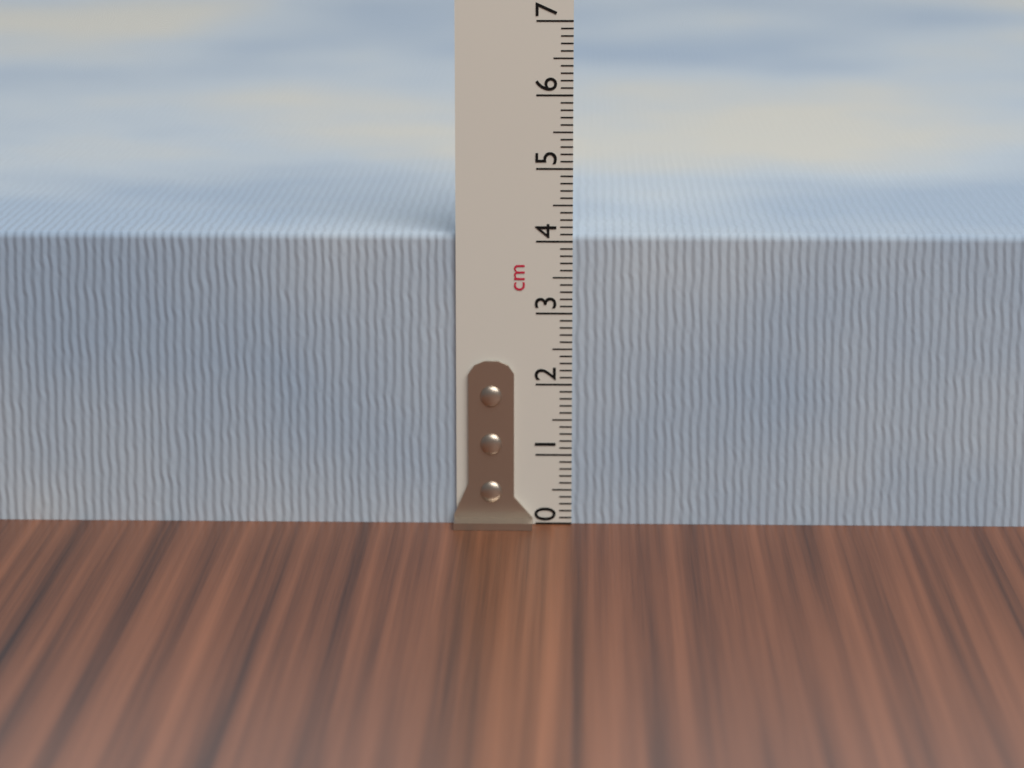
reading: 4.1 cm
